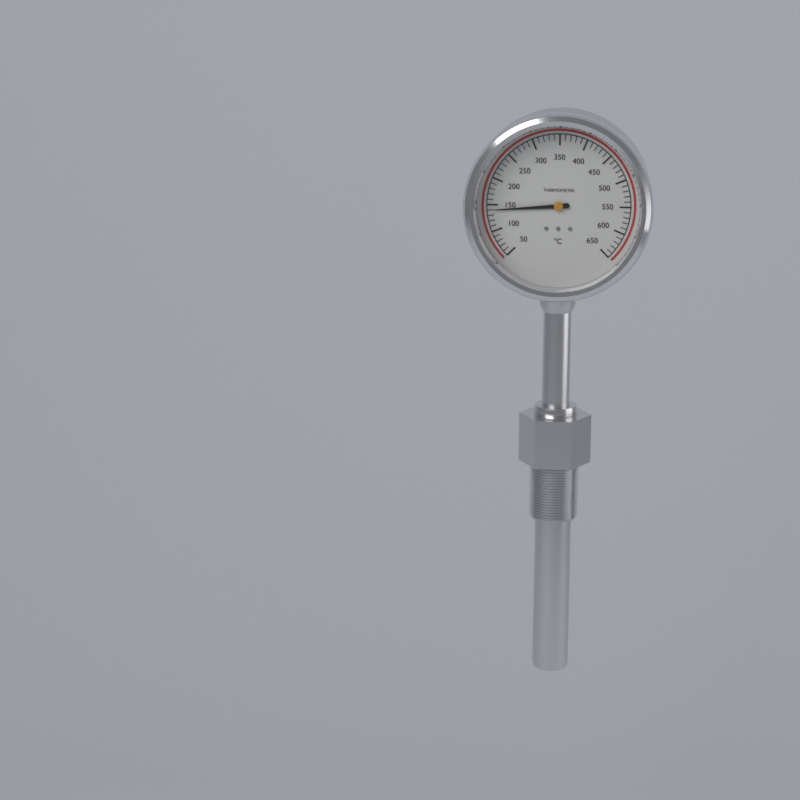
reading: 140 °C
